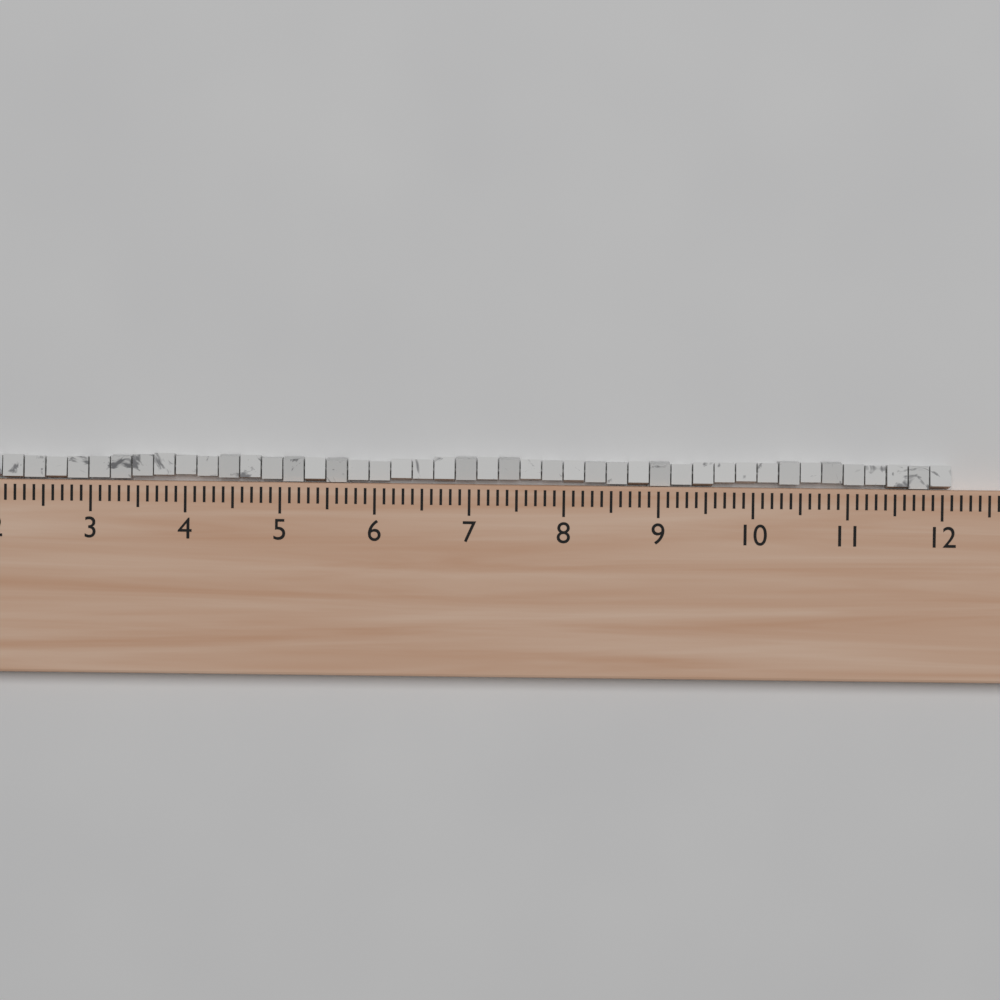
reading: 12.1 (no unit)
